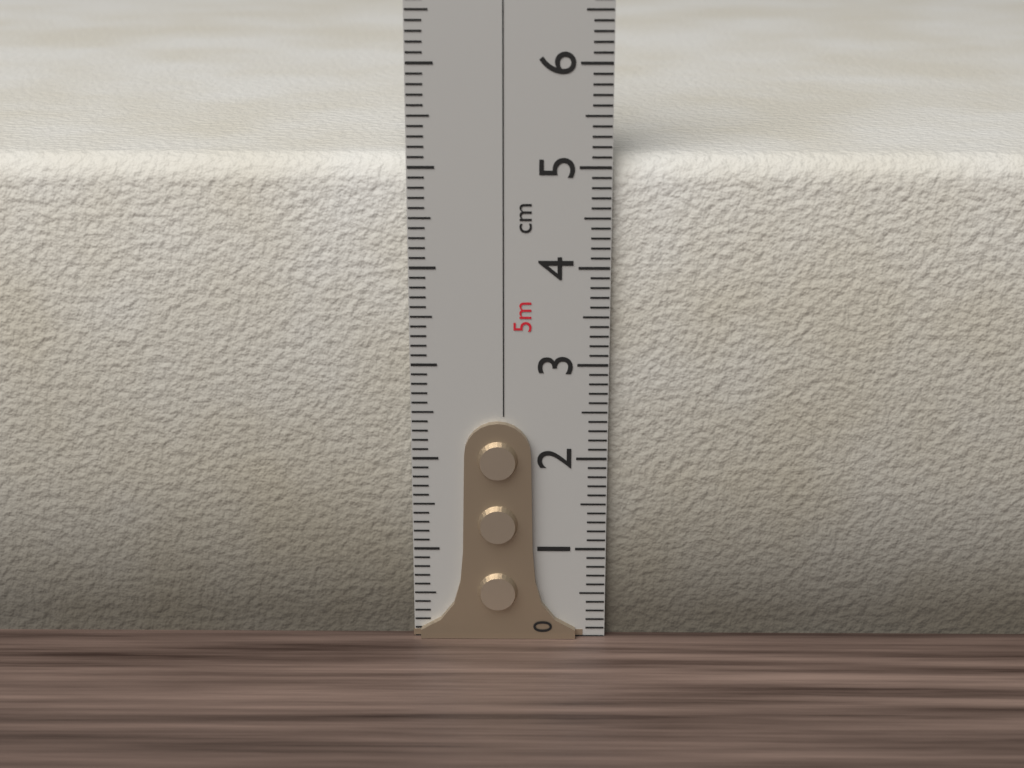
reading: 5.1 cm
